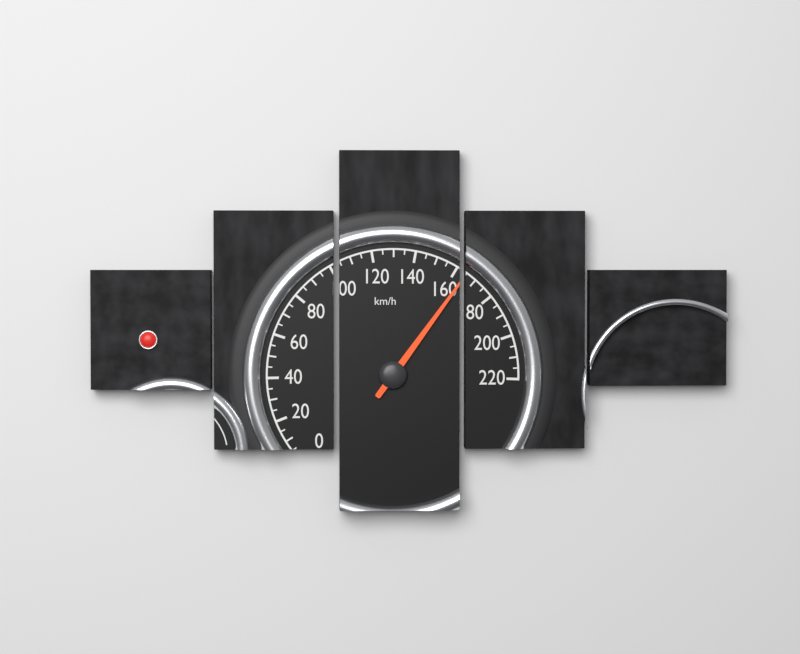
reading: 165 km/h
